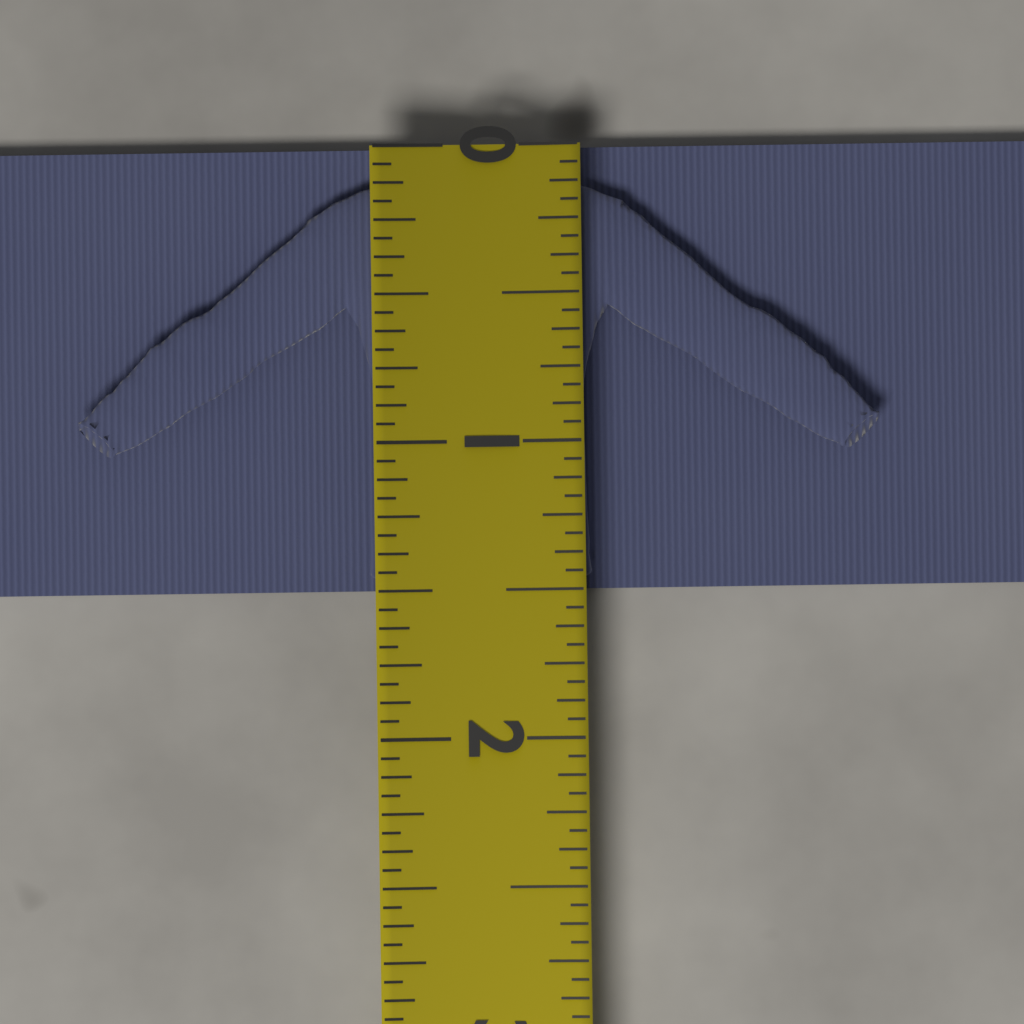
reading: 1.5000 (no unit)
